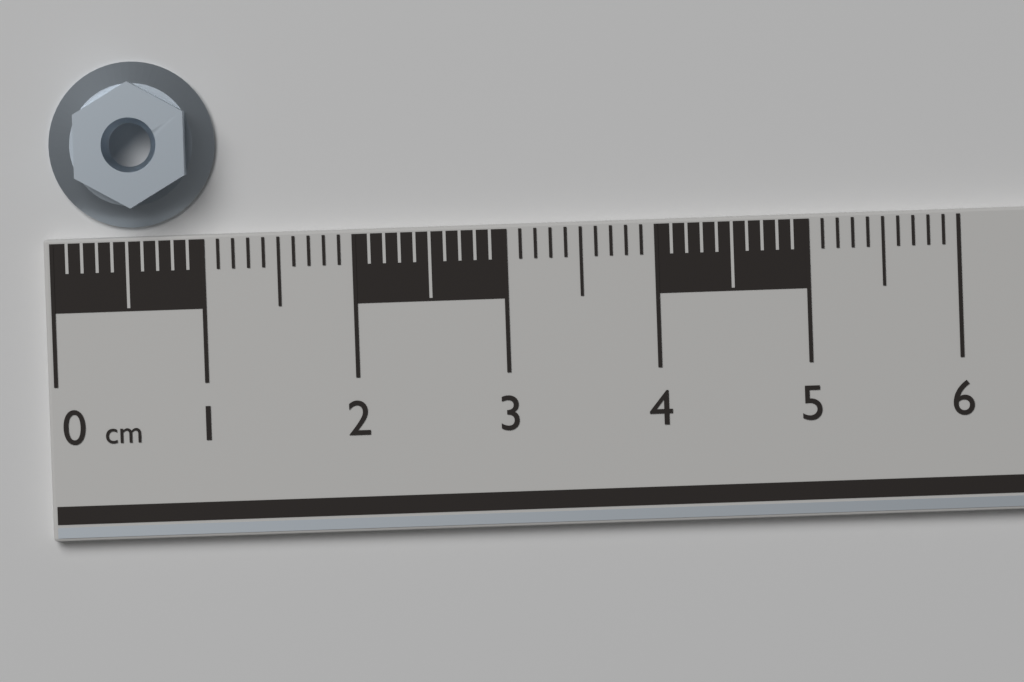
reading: 1.1 cm
